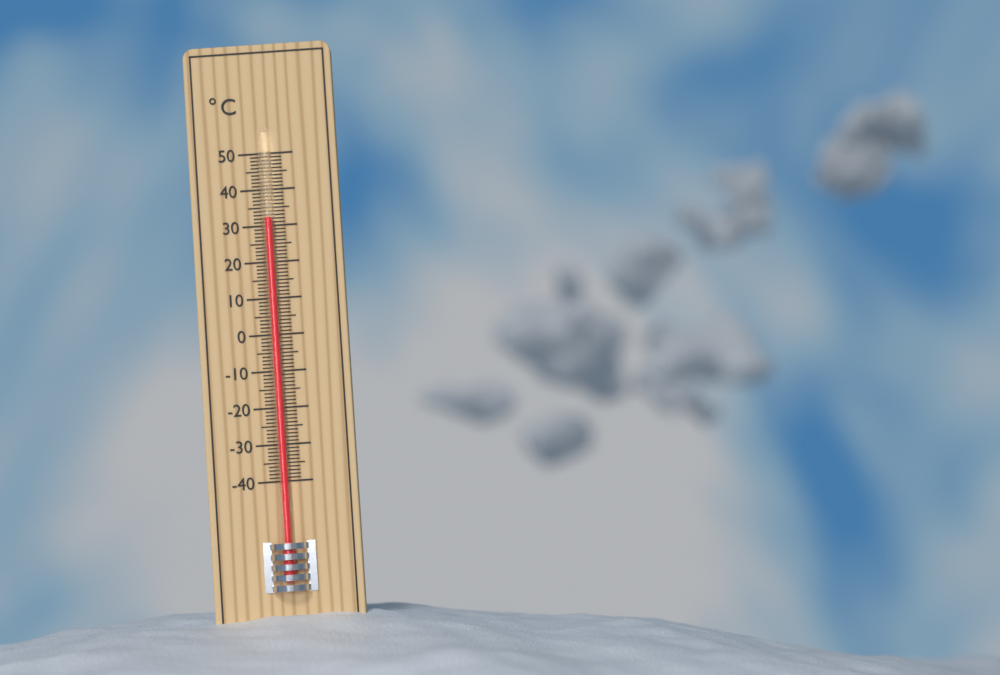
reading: 32 °C
